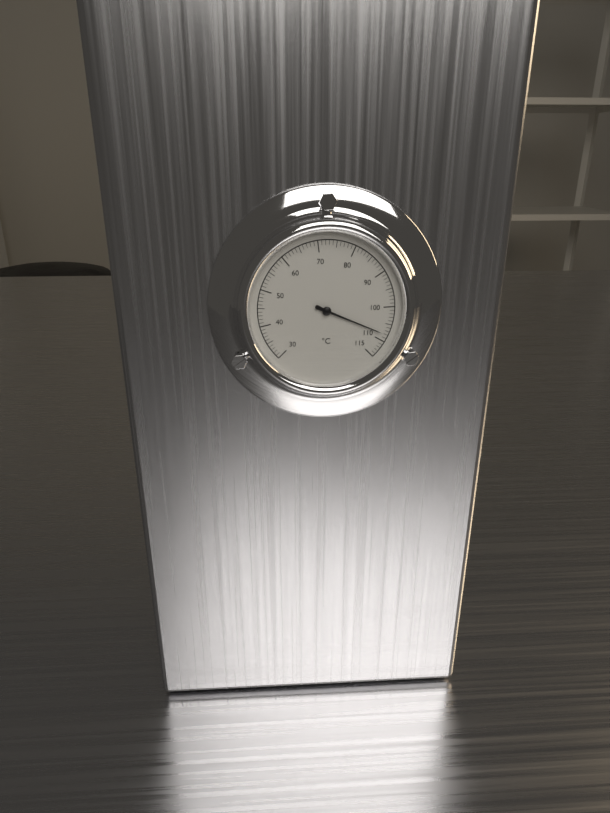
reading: 108 °C
